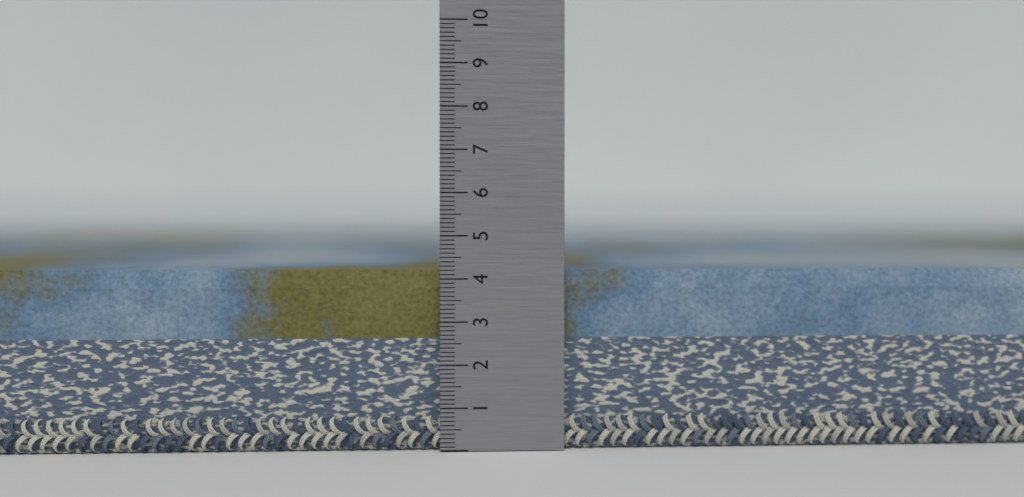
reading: 4.2 (no unit)
